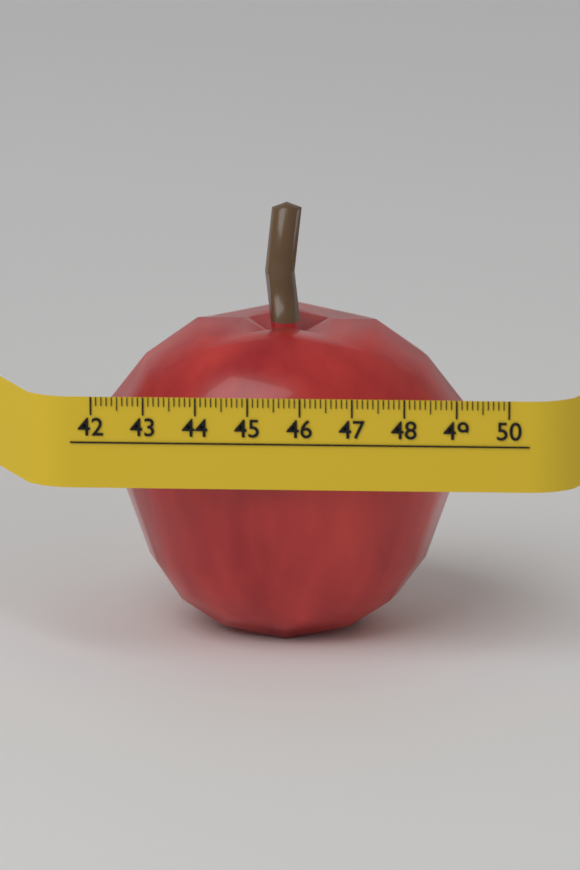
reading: 49.2 (no unit)
